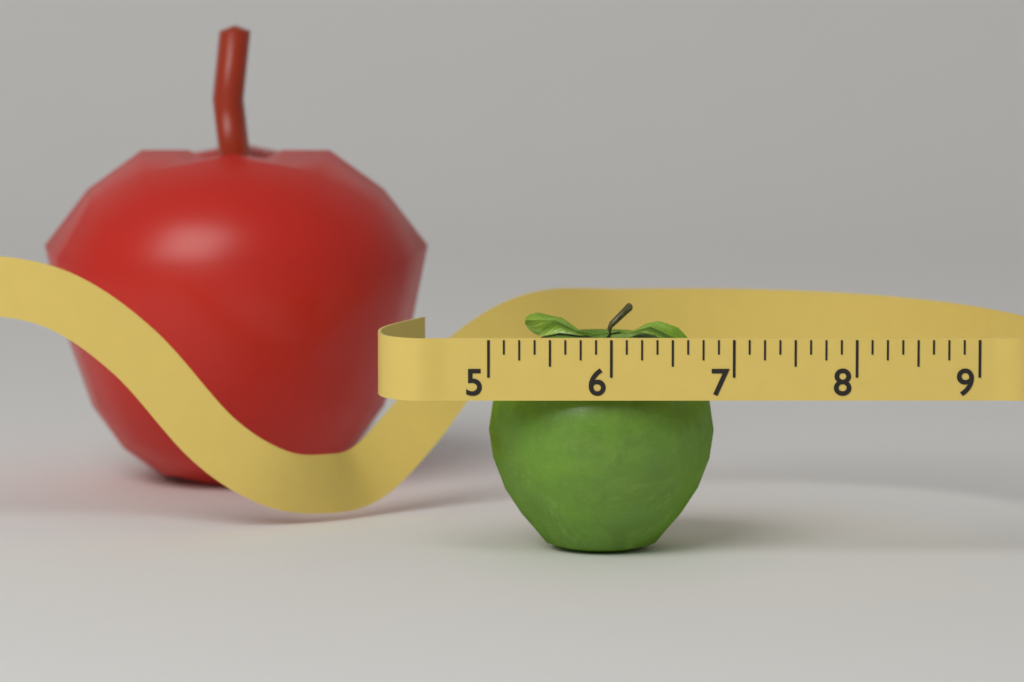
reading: 6.875 (no unit)
